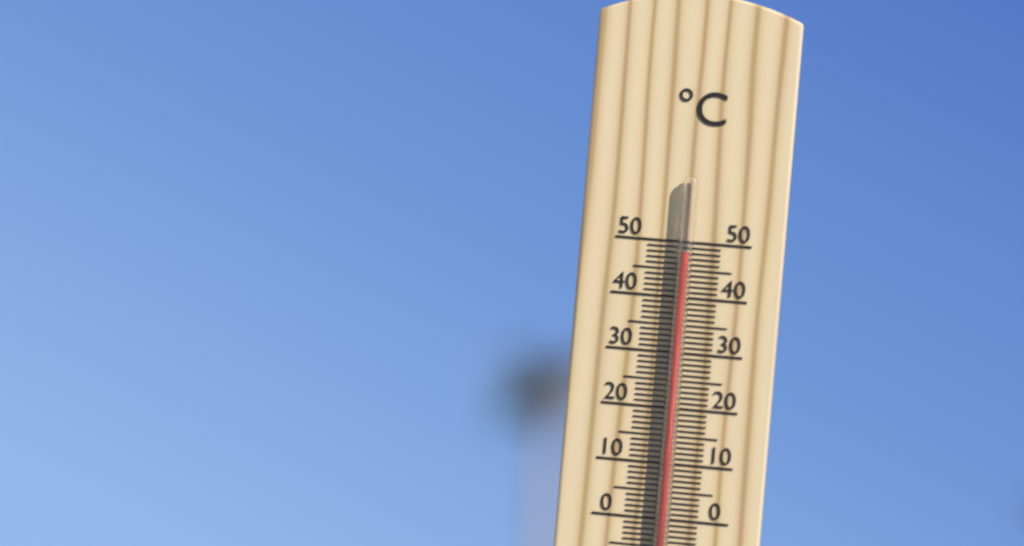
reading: 48 °C
